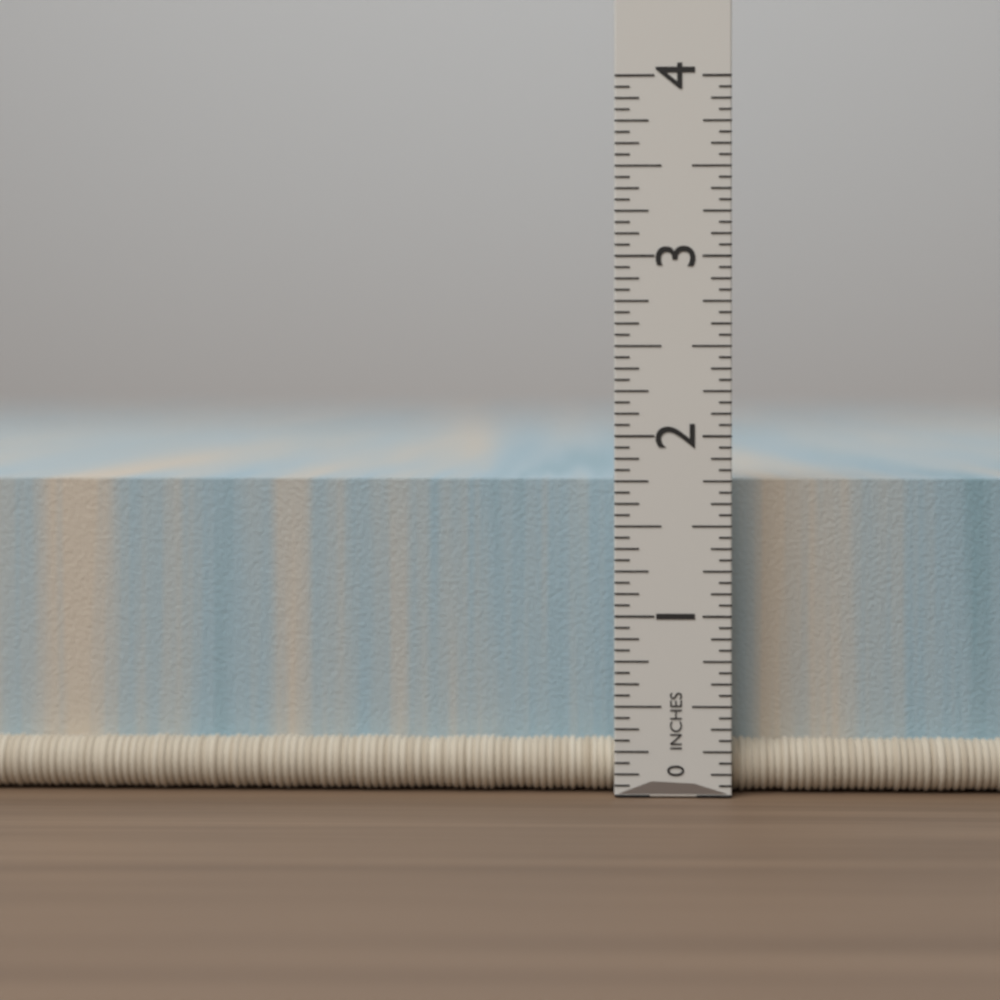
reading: 1.7500 in
